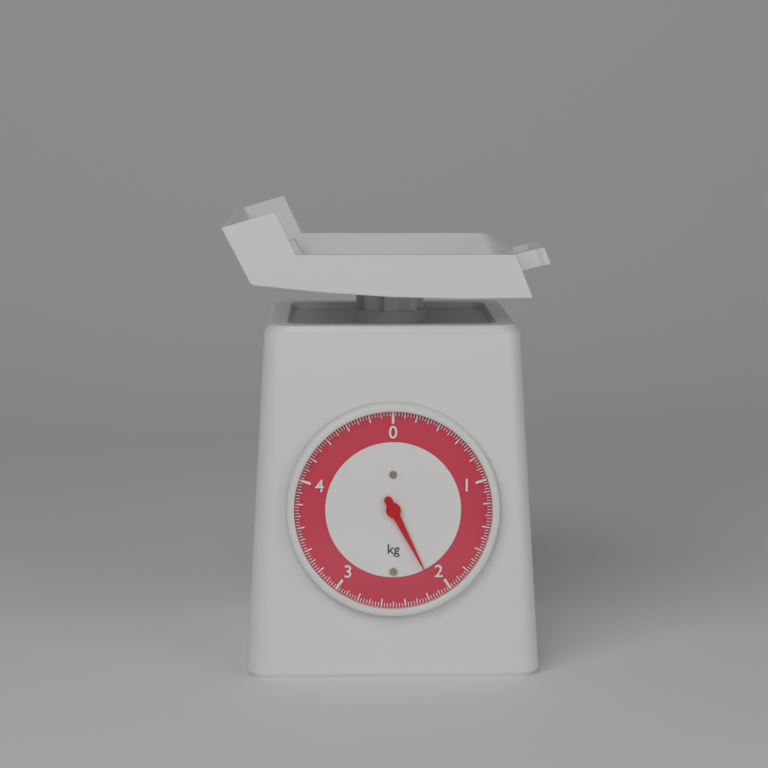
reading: 2.125 kg
